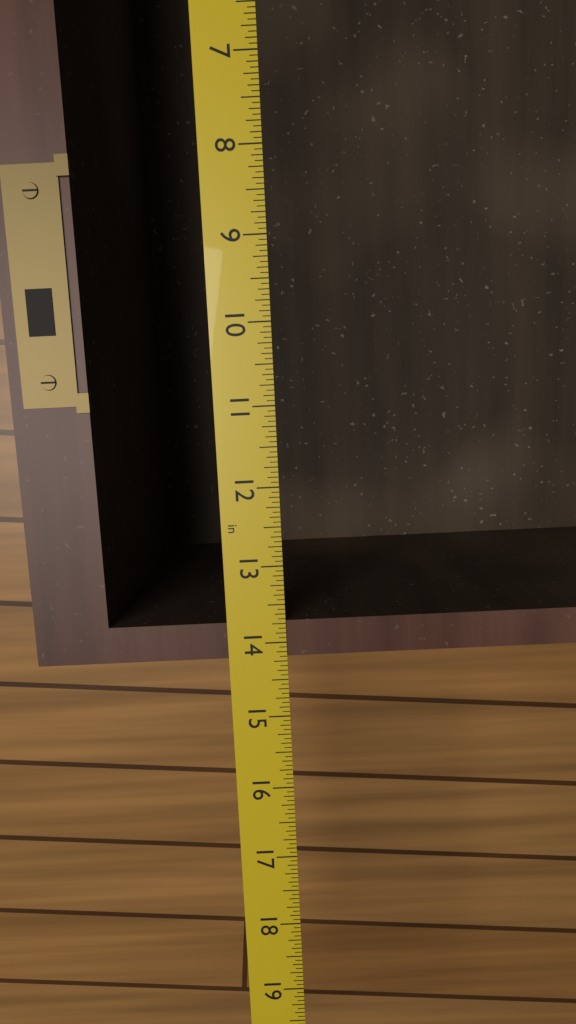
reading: 14.1875 in
